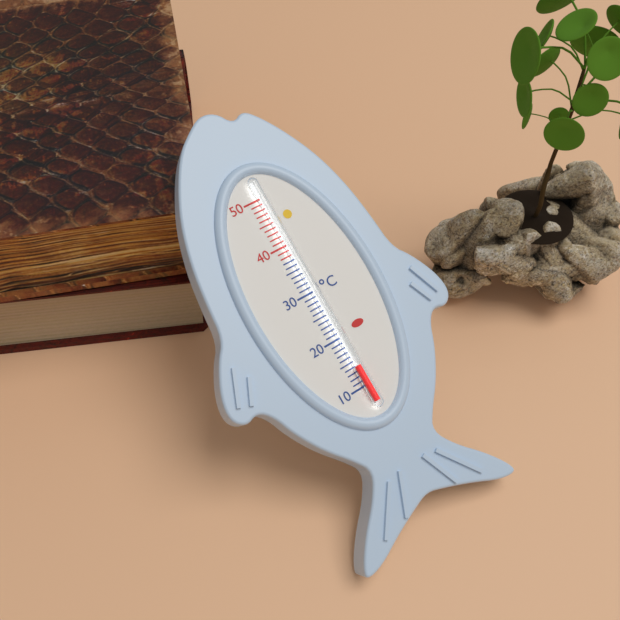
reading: 14 °C
